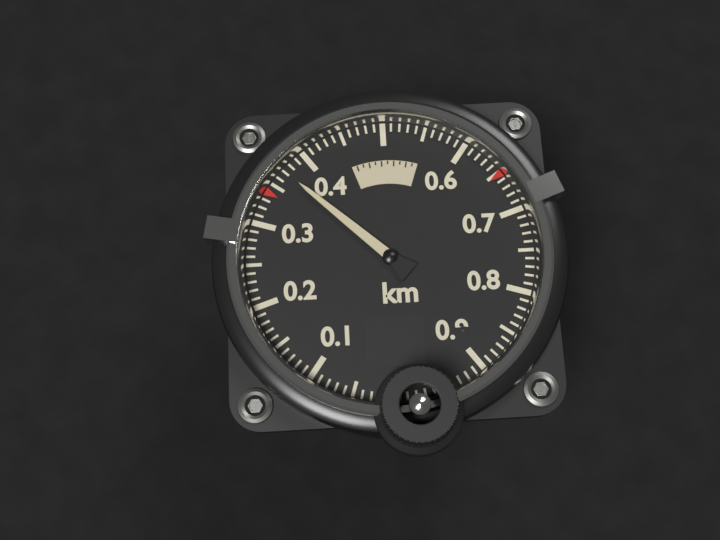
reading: 0.37 km
